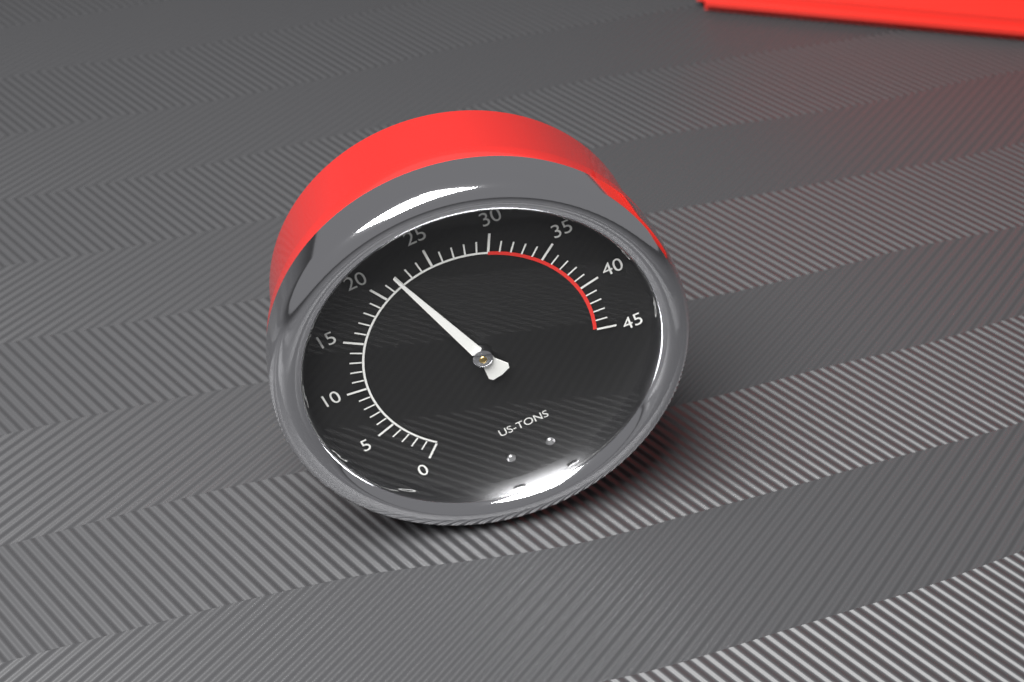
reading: 22 US tons
